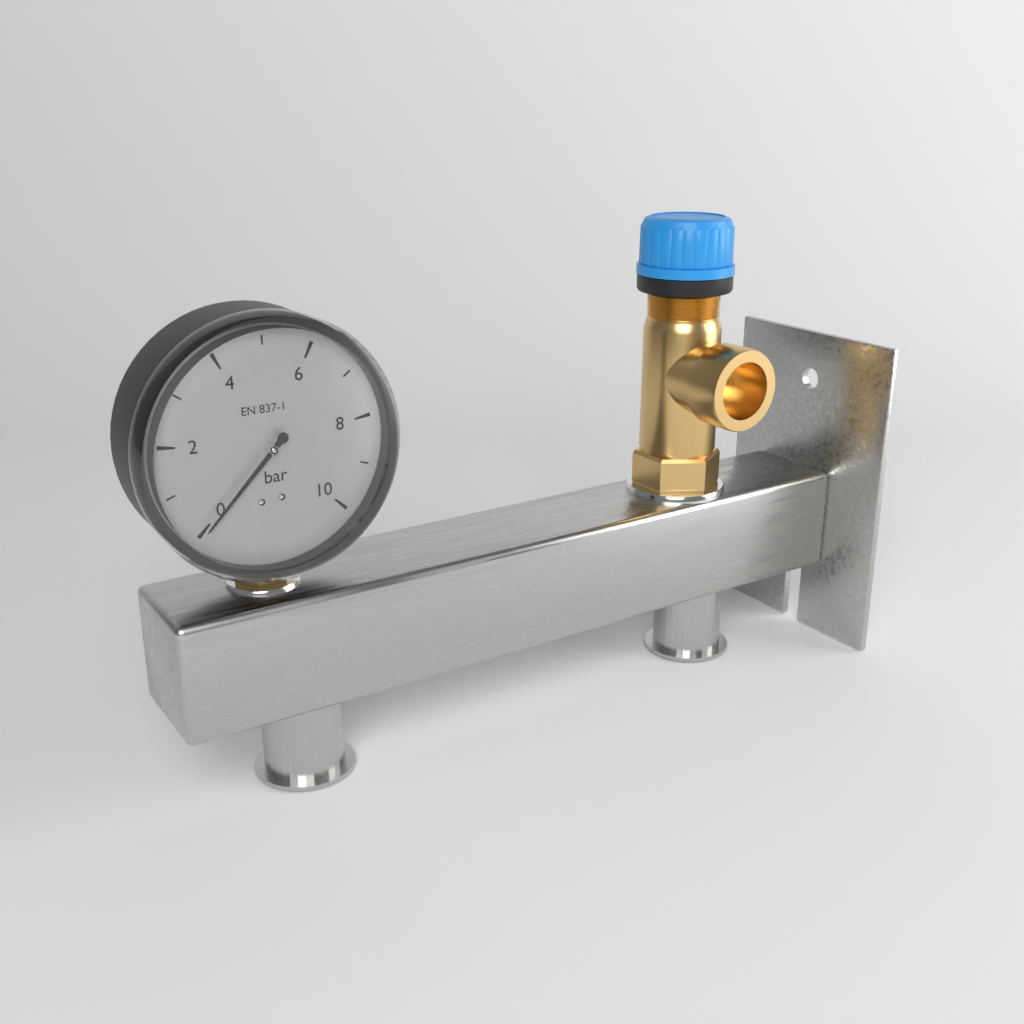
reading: 0 bar
